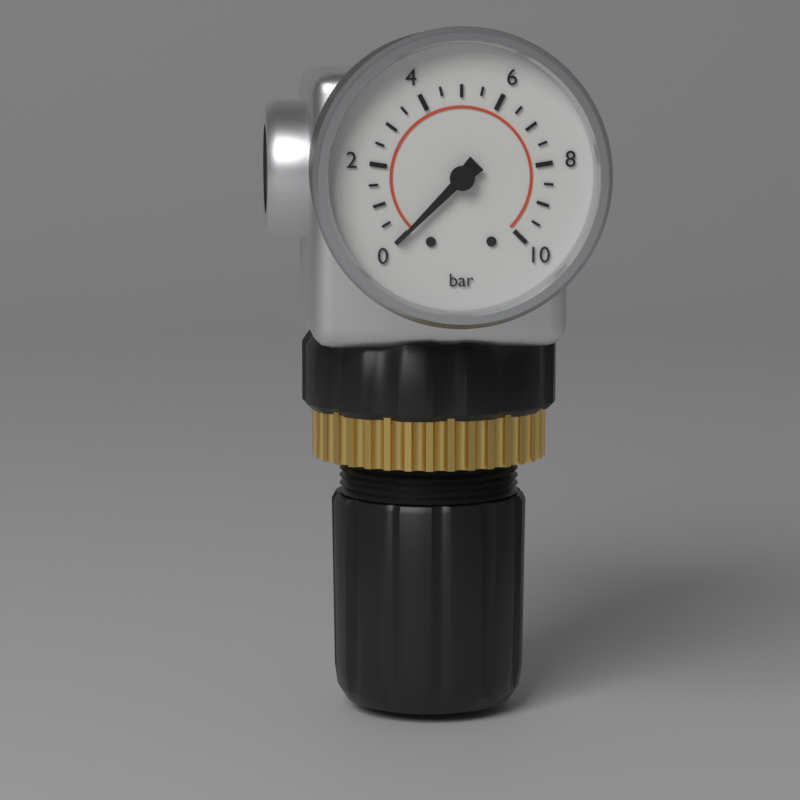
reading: 0.0 bar
